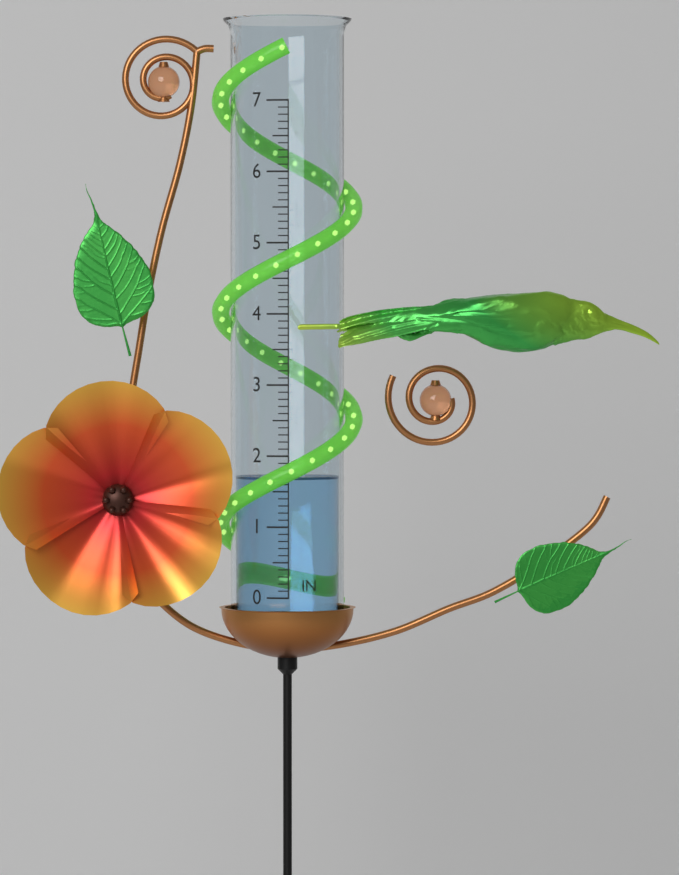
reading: 1.7 in
